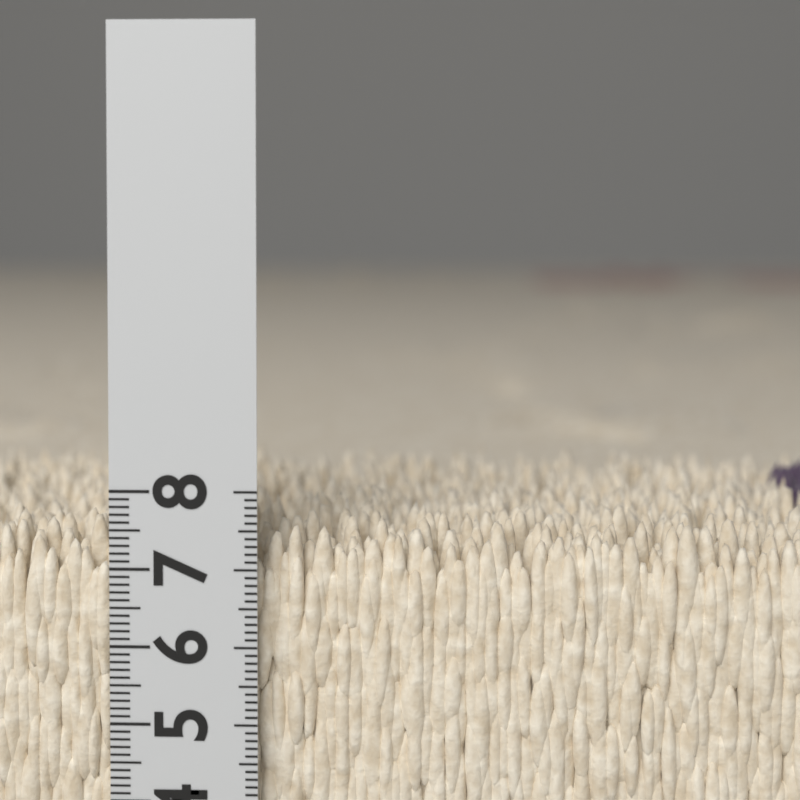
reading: 7.6 cm
